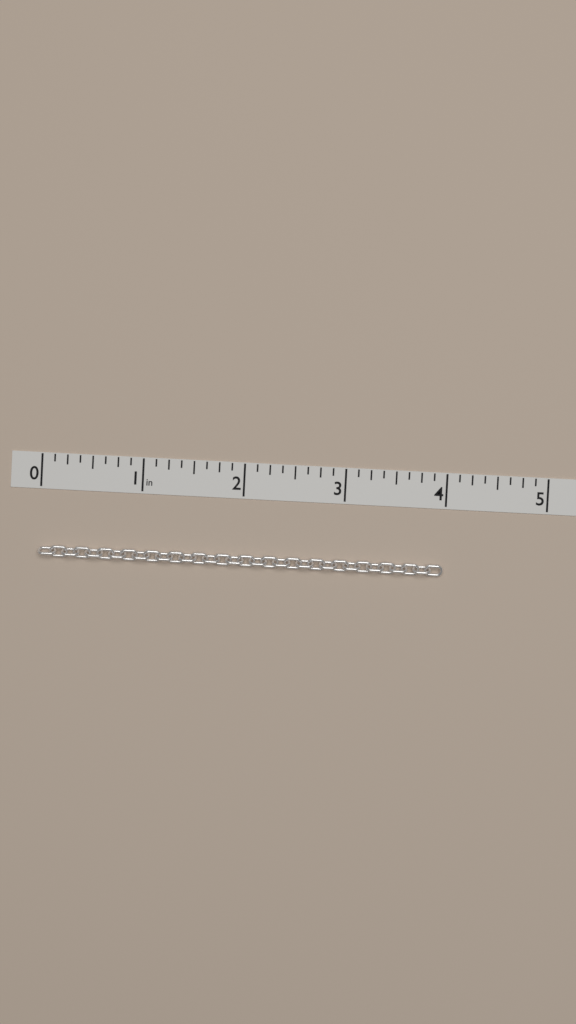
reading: 4.000 in
